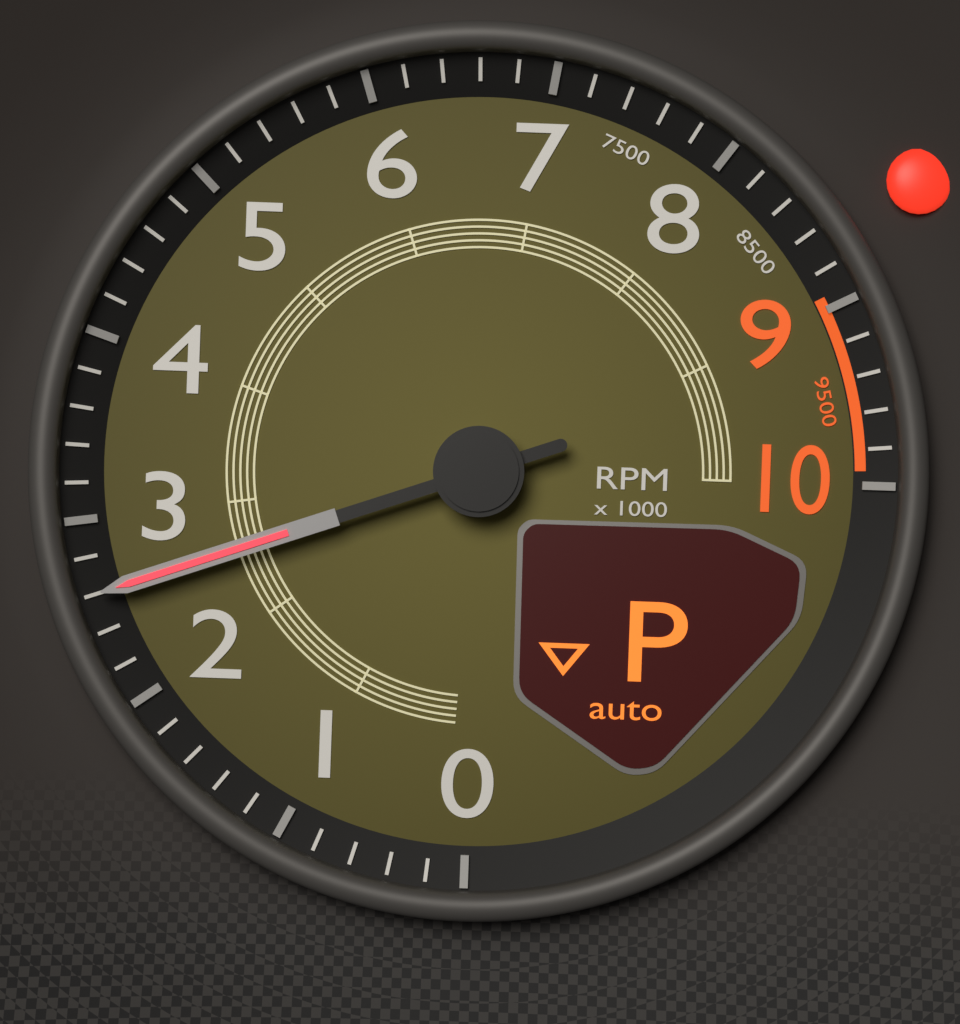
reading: 2600 RPM
